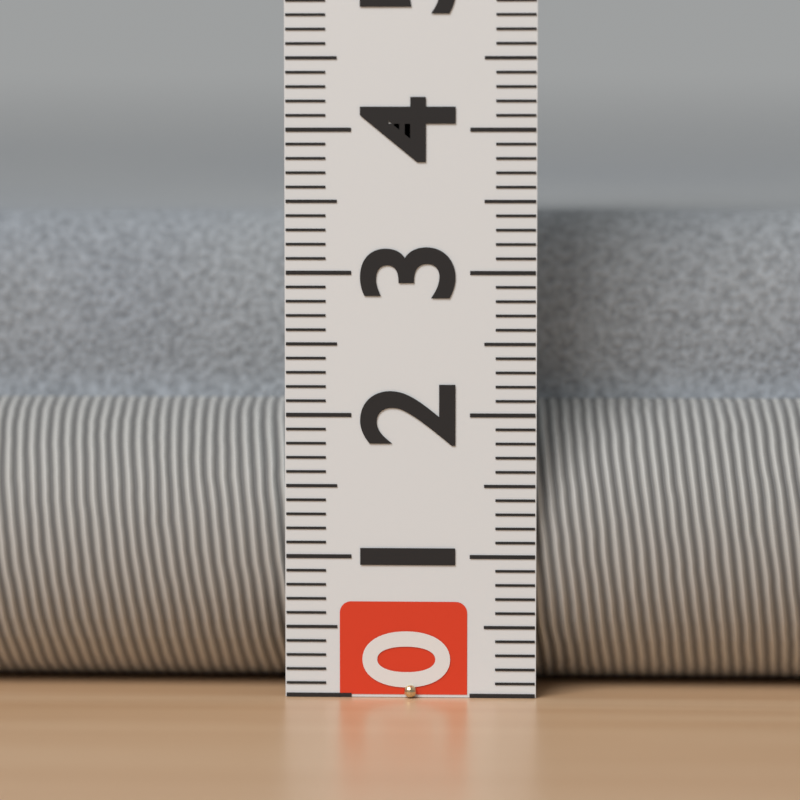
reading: 3.4 (no unit)
